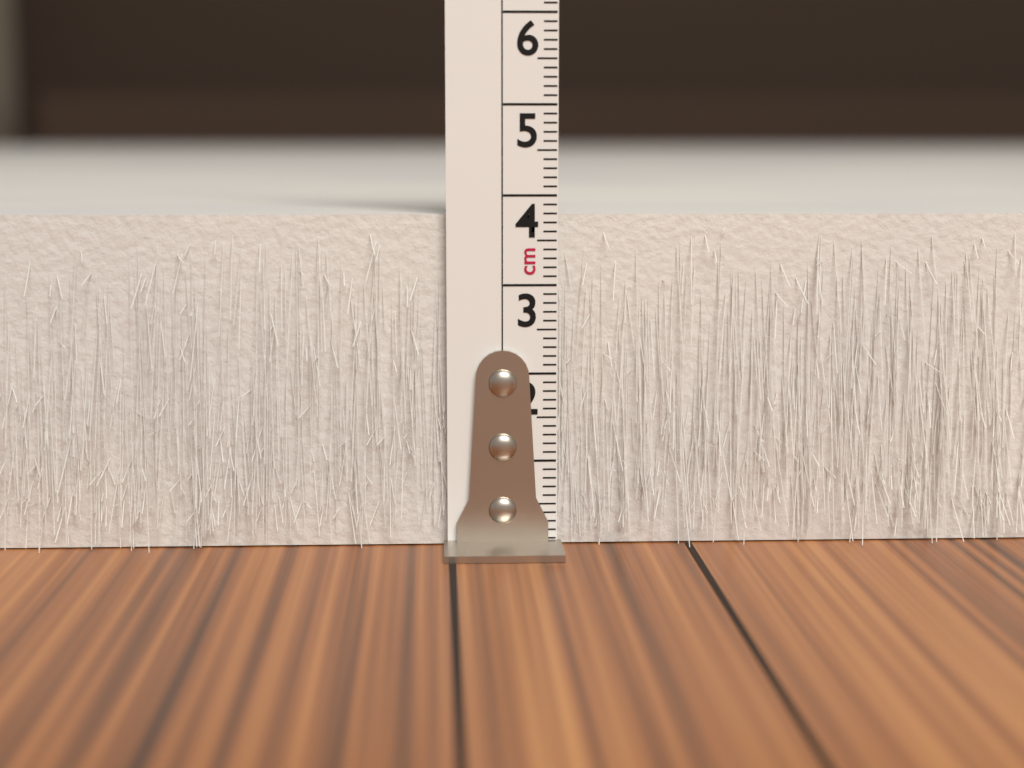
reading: 3.8 cm
